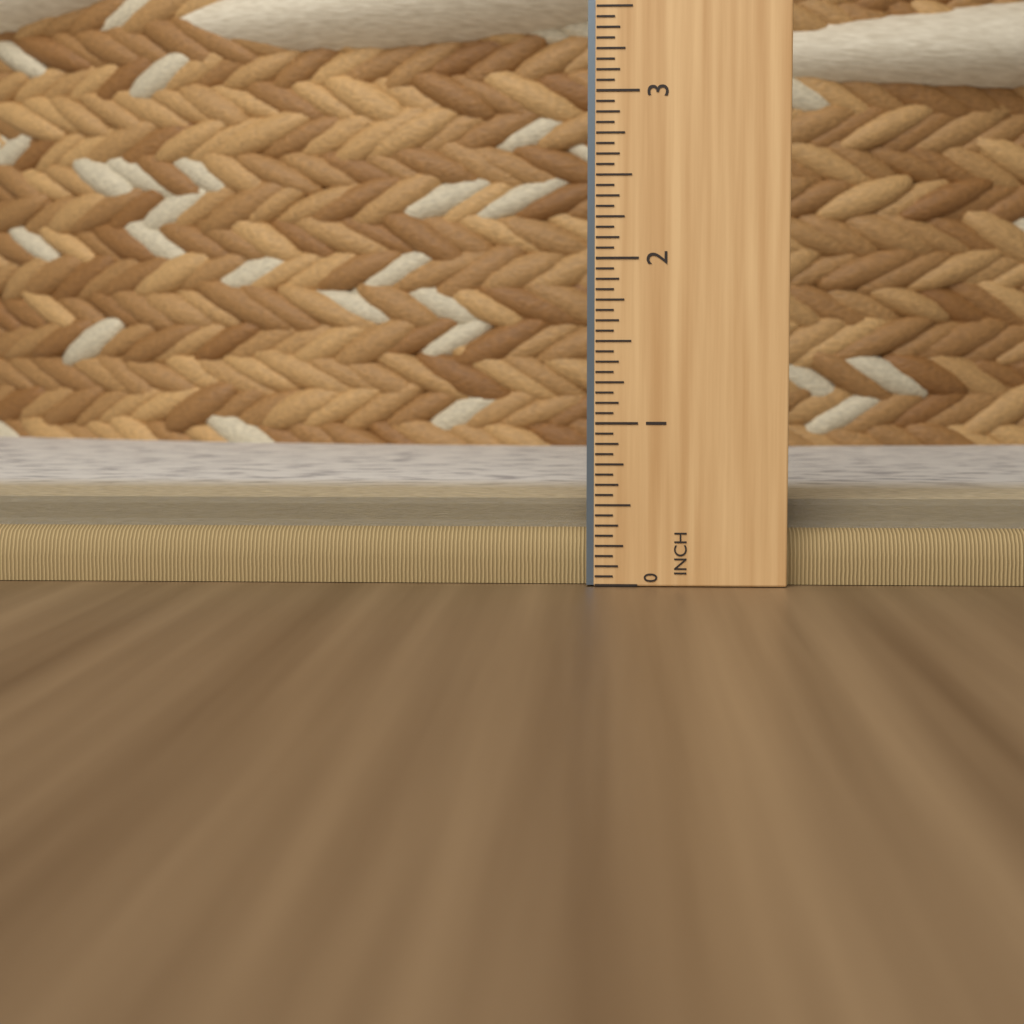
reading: 0.5000 in
